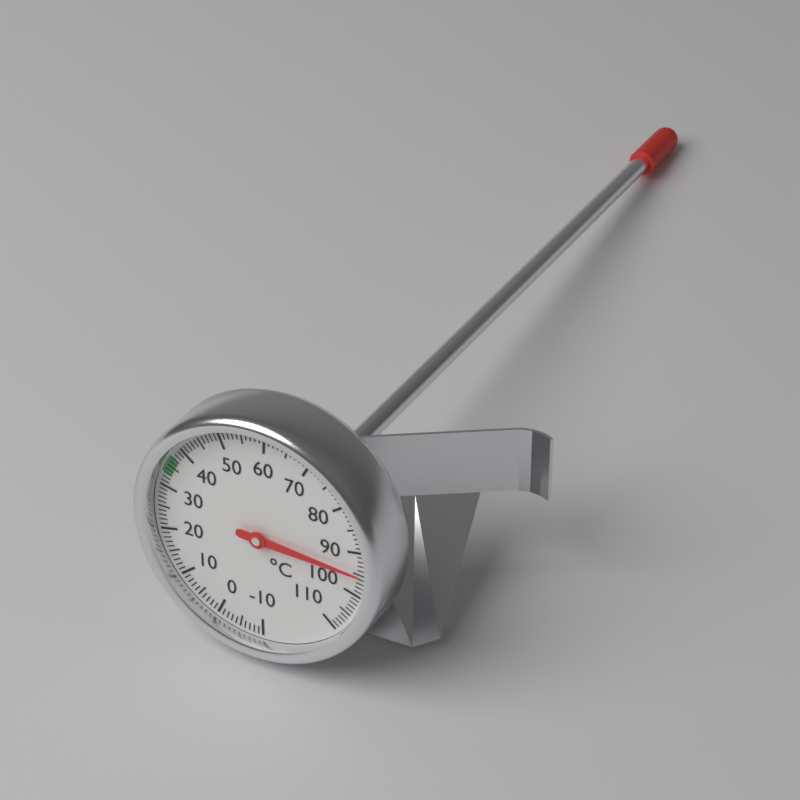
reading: 95 °C
